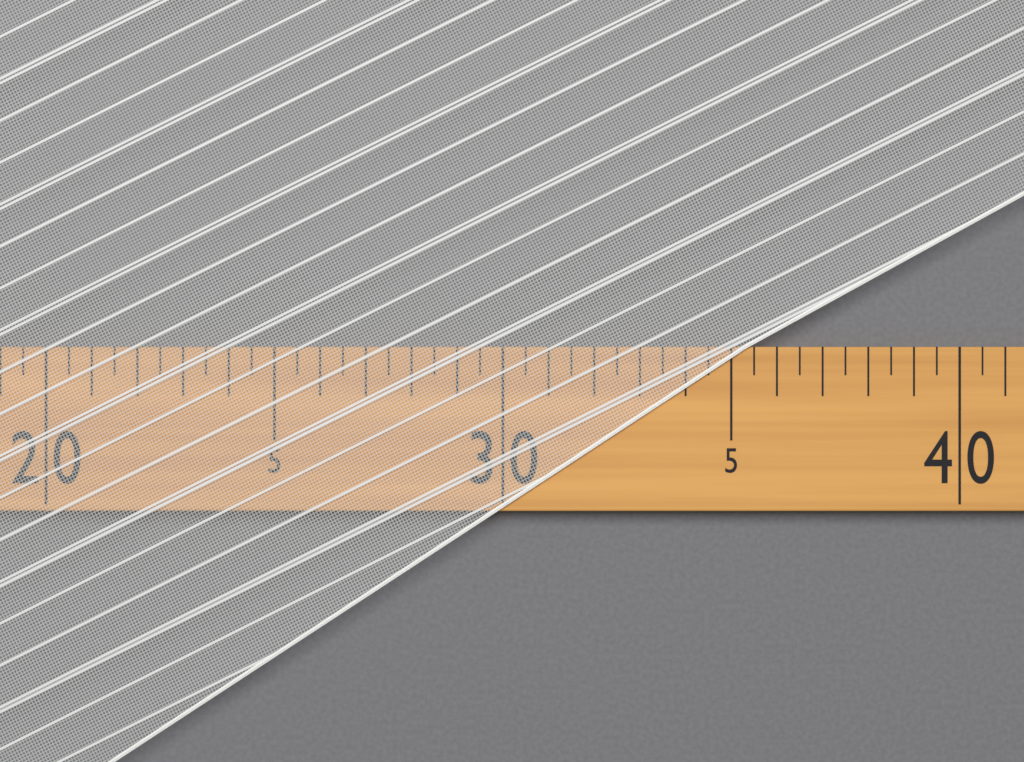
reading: 35.3 (no unit)
